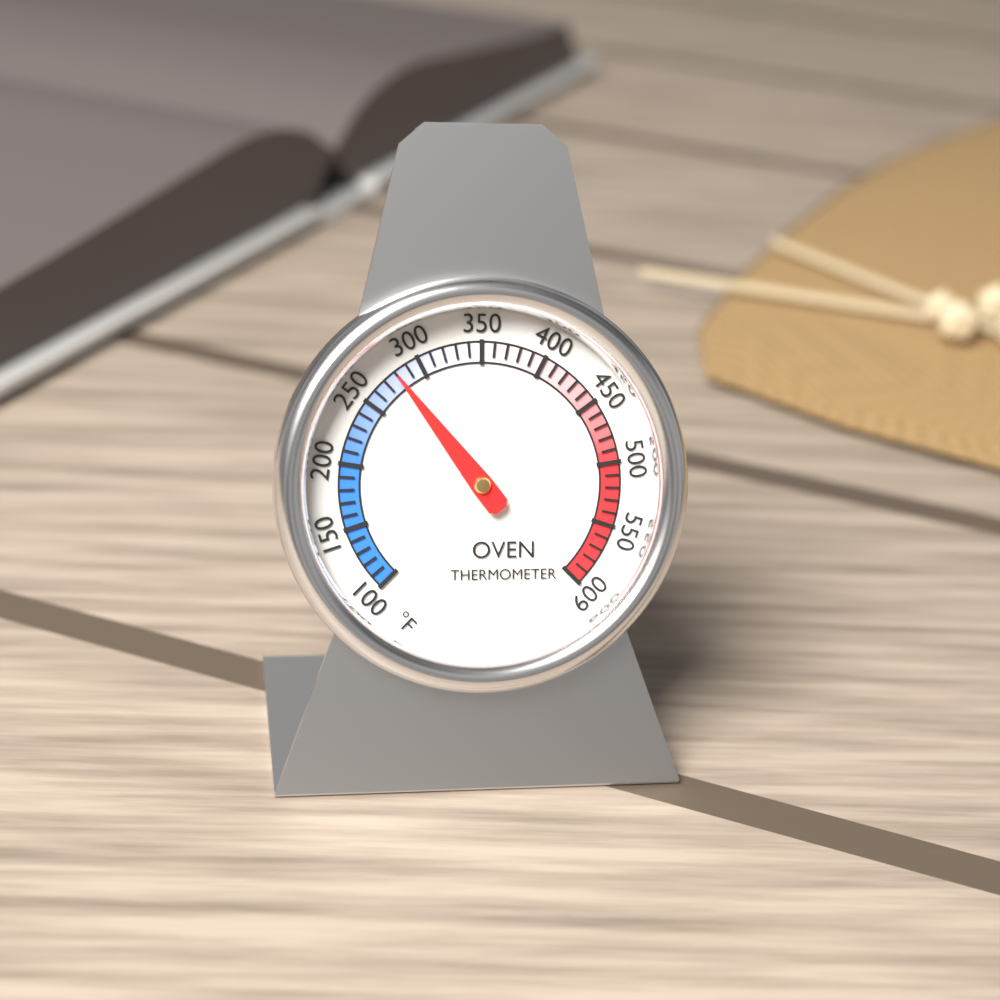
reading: 280 °F
